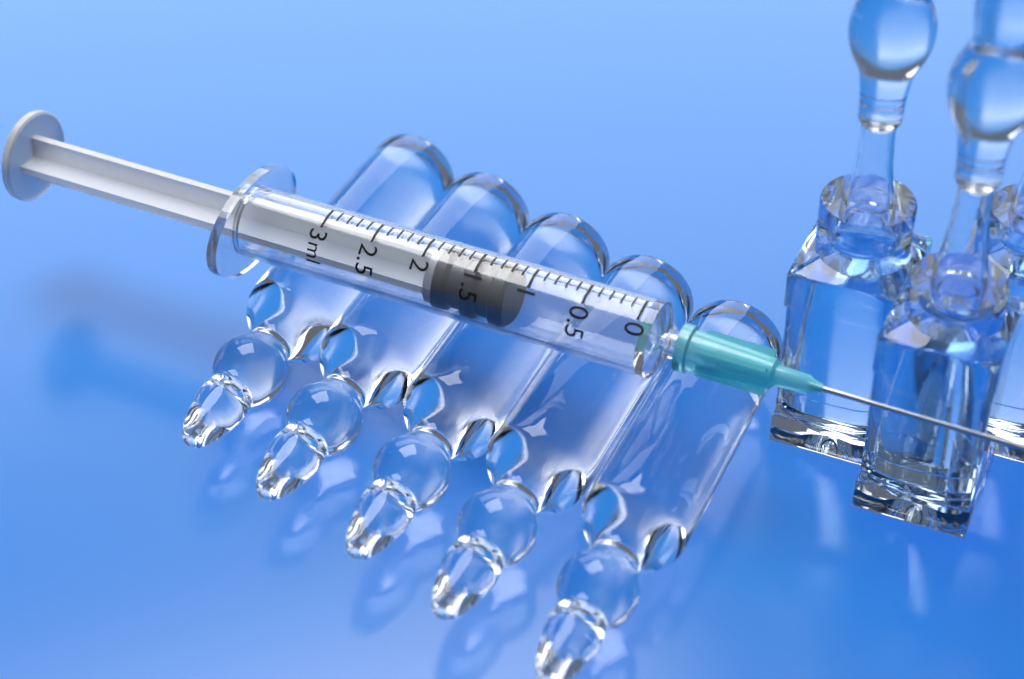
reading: 1.2 ml
